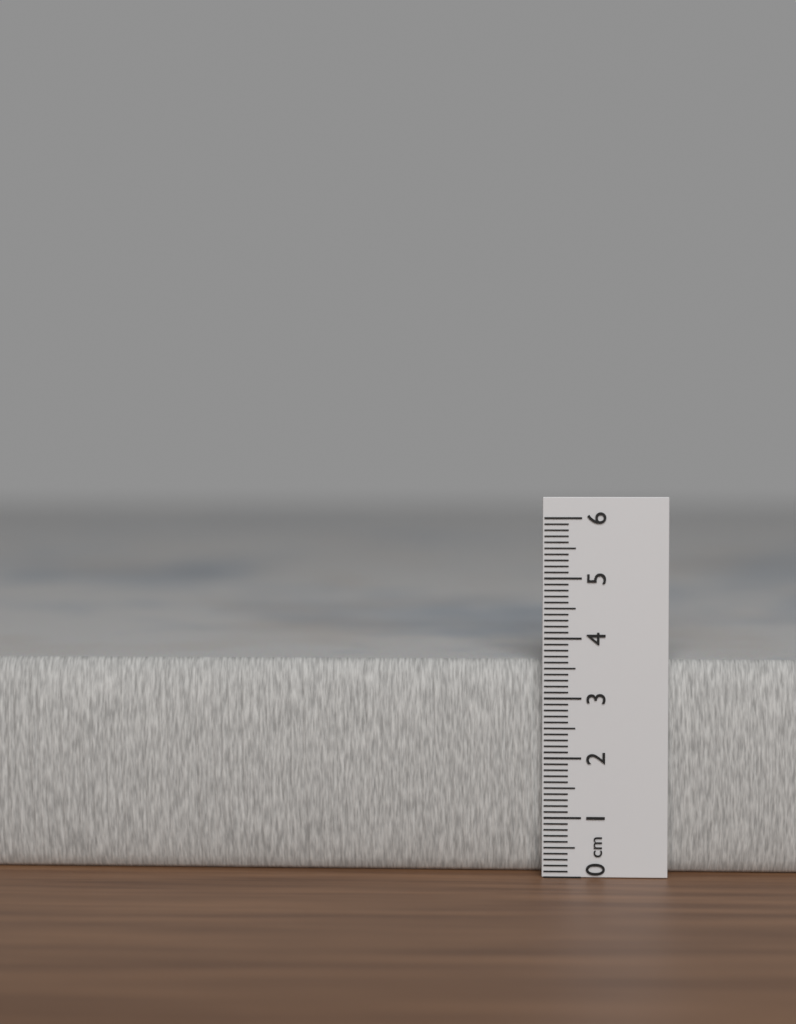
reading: 3.6 cm
